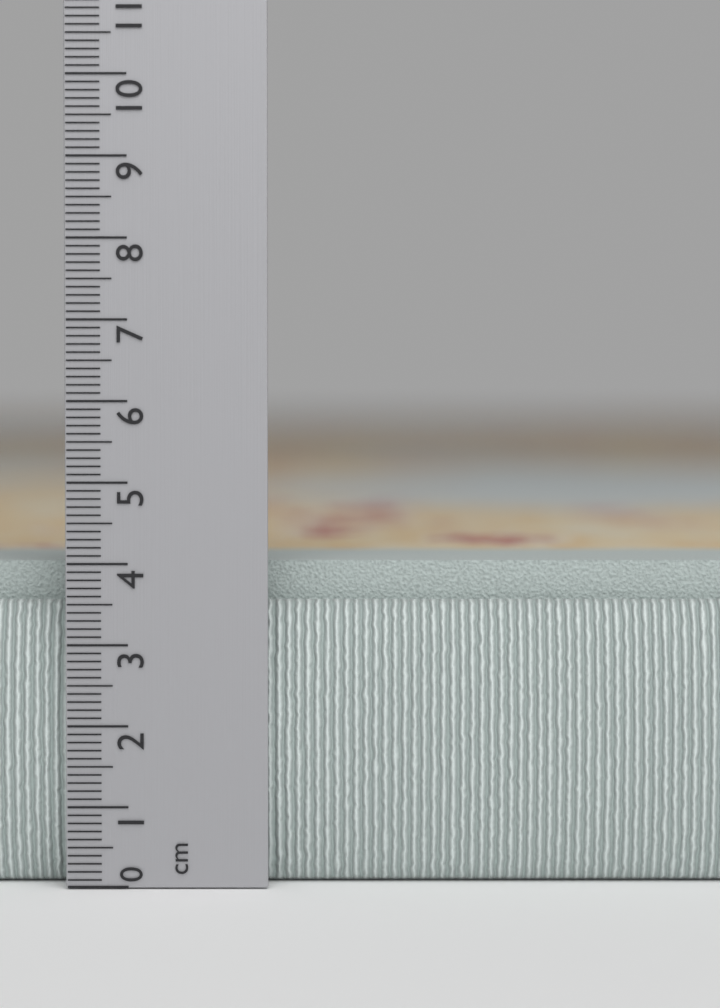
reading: 4.3 cm
